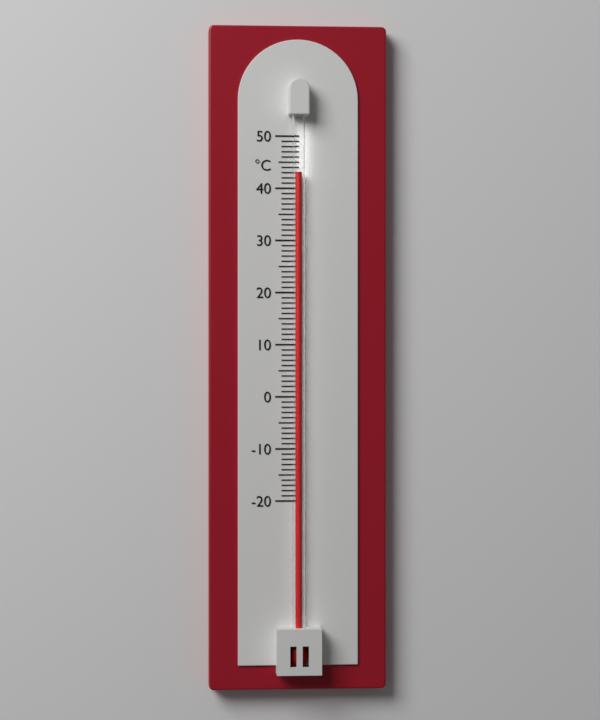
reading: 43 °C
